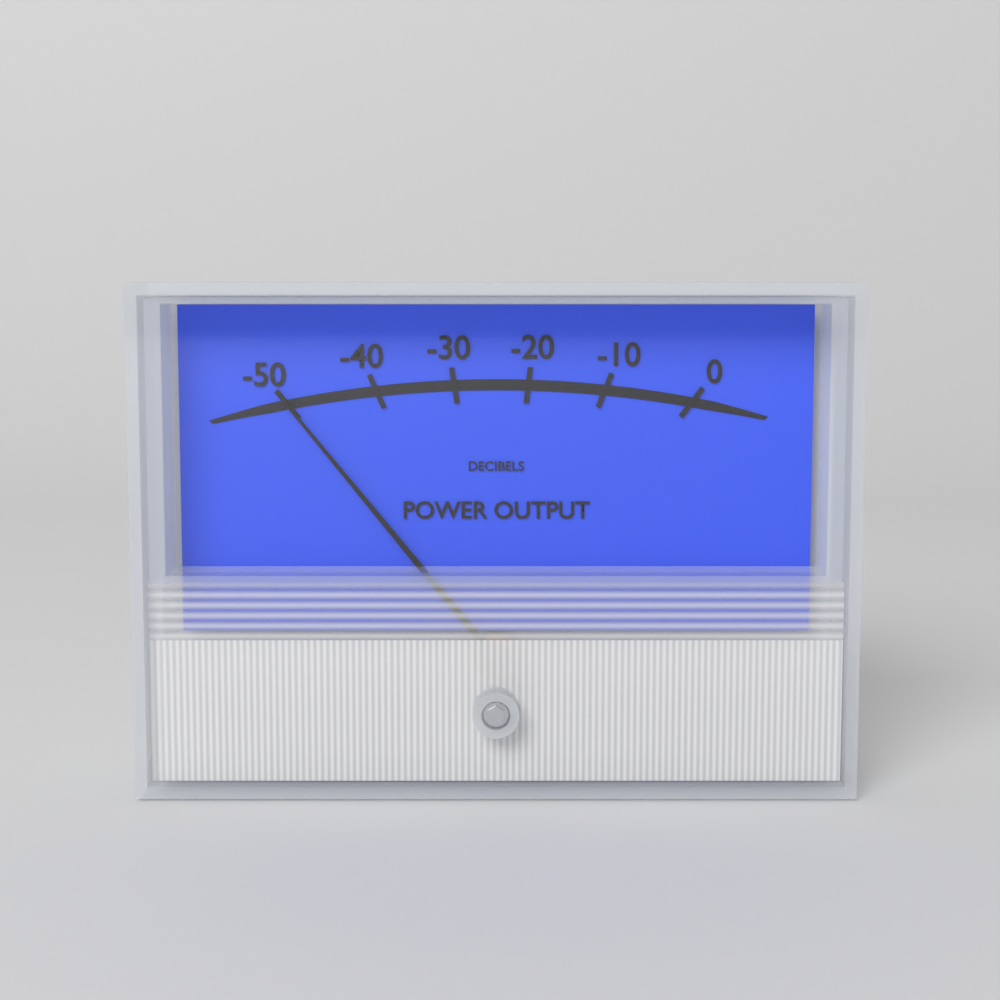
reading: -50 dB
